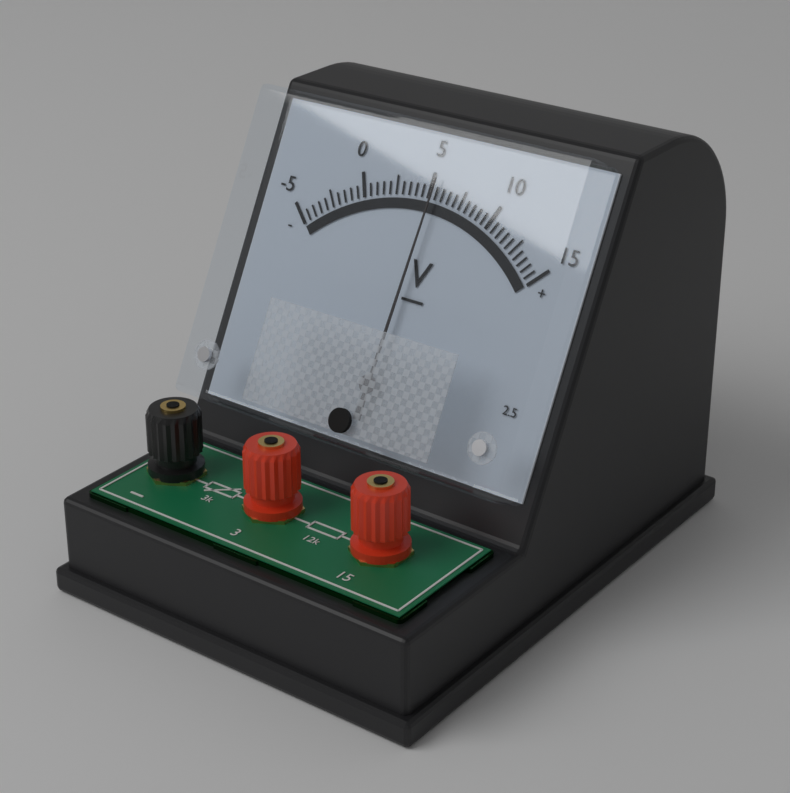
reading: 5.5 V
